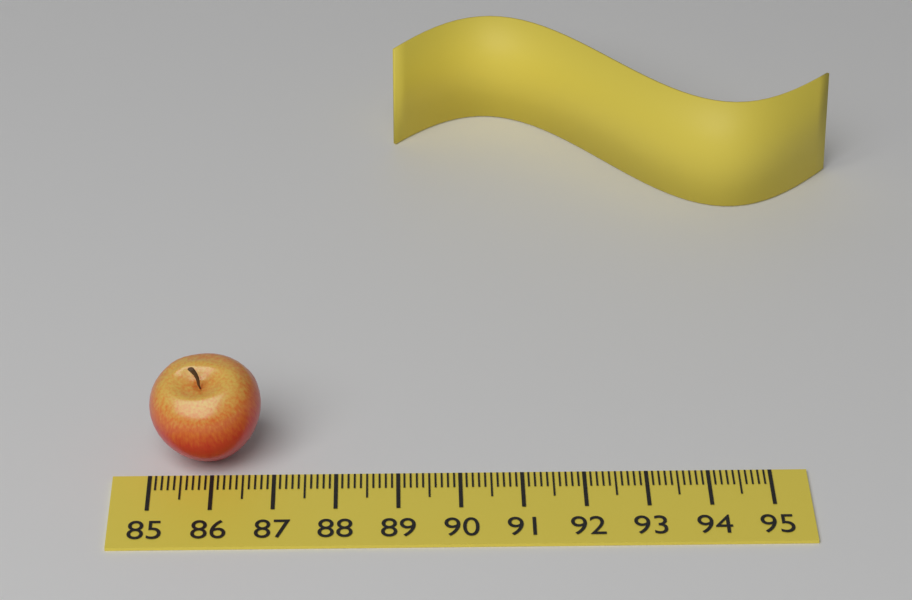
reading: 86.8 (no unit)
